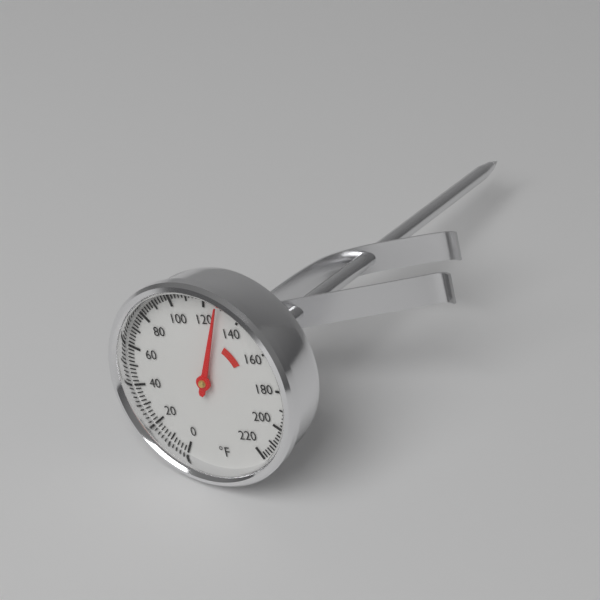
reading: 128 °F
